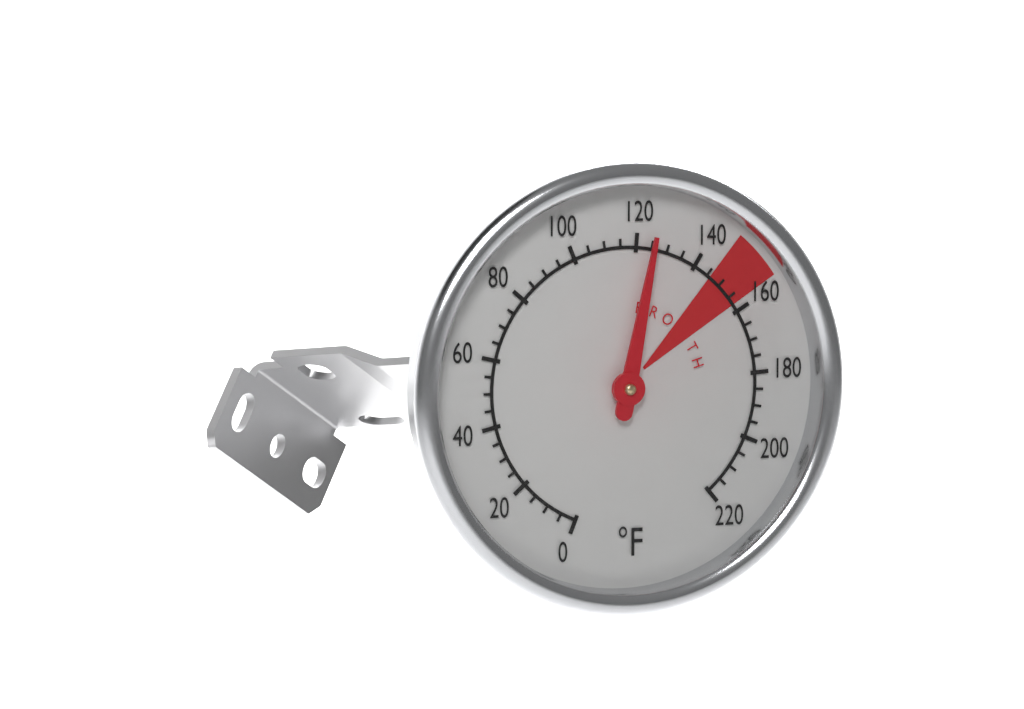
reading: 125 °F
